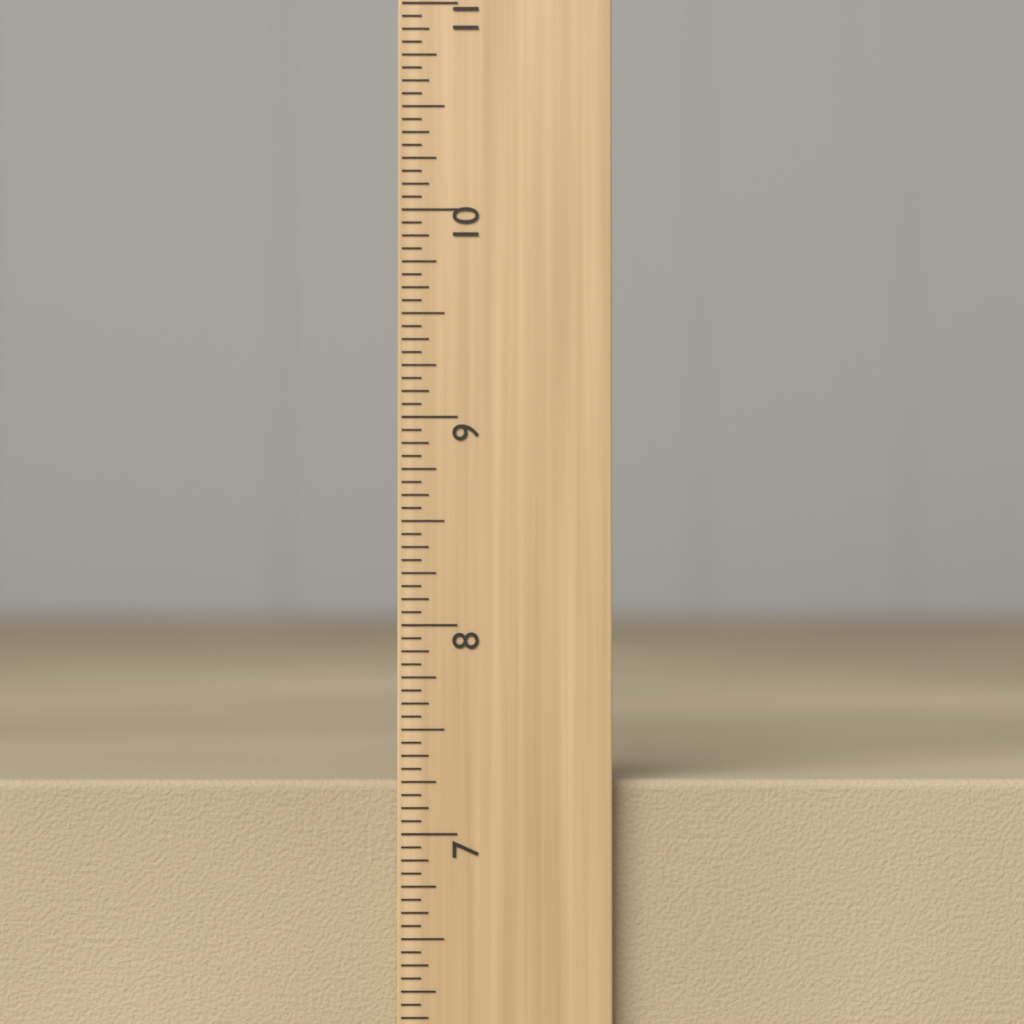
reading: 7.2500 inch
